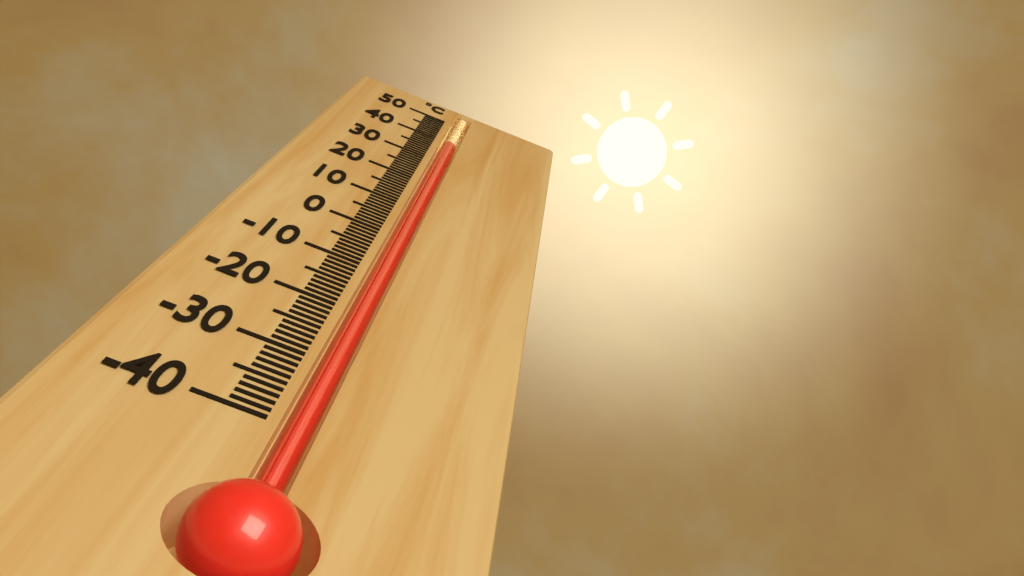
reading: 40 °C
